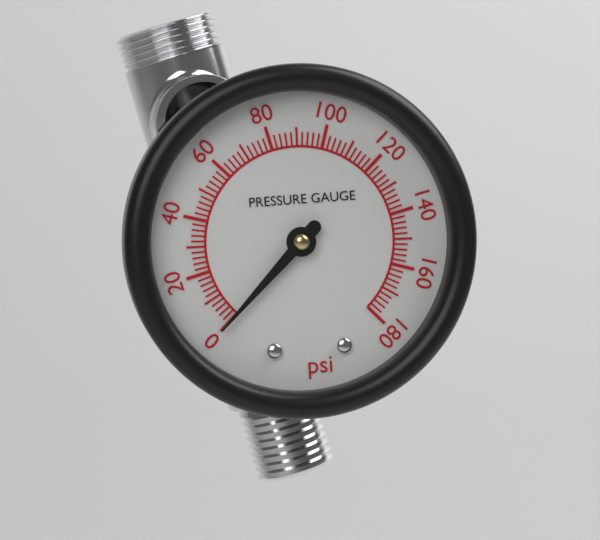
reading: 0 psi
